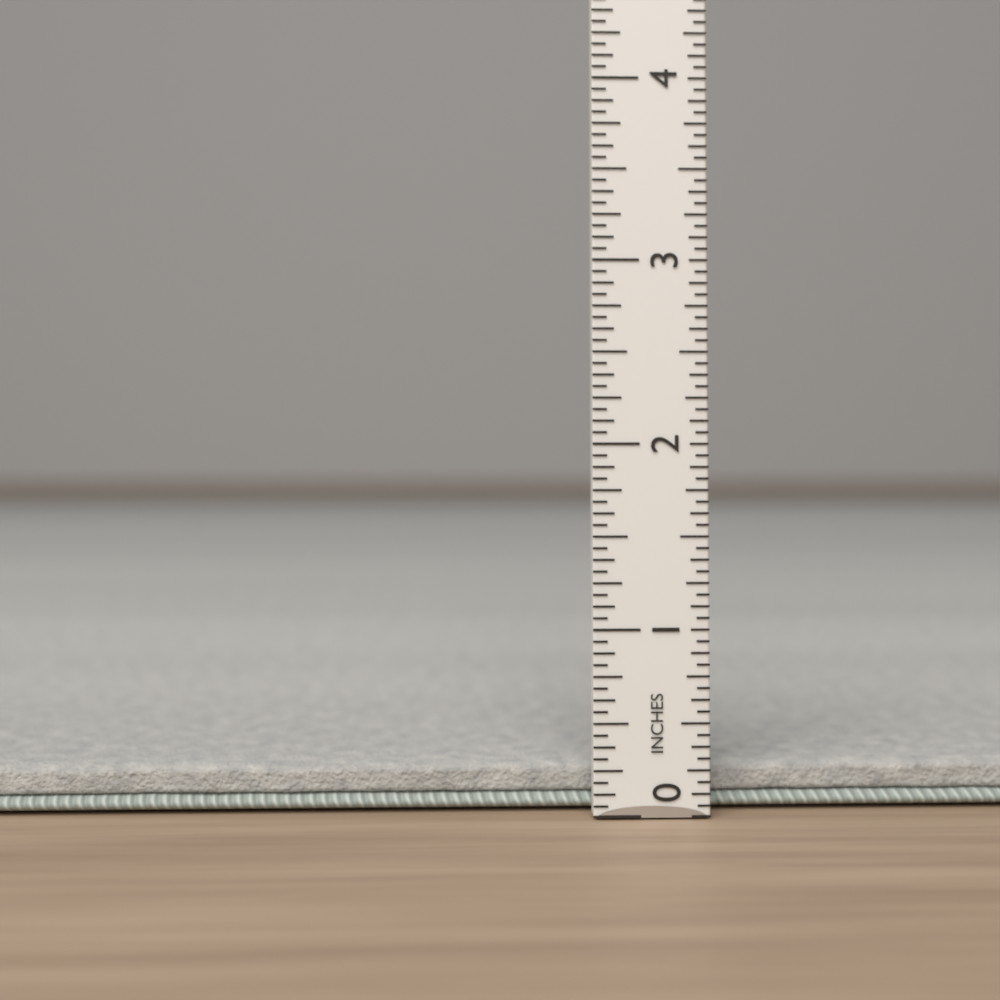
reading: 0.2500 in
